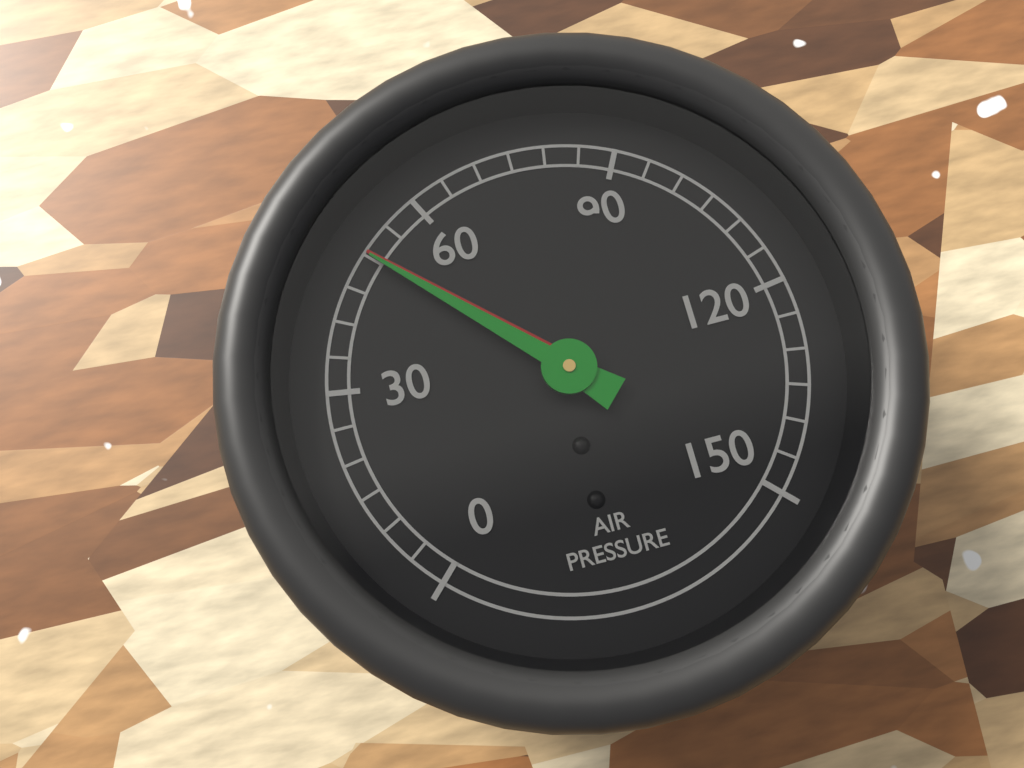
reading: 50 (no unit)
